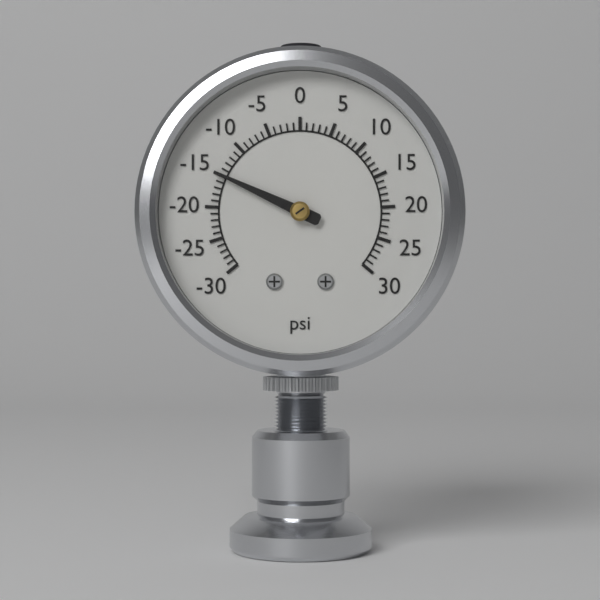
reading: -15 psi
